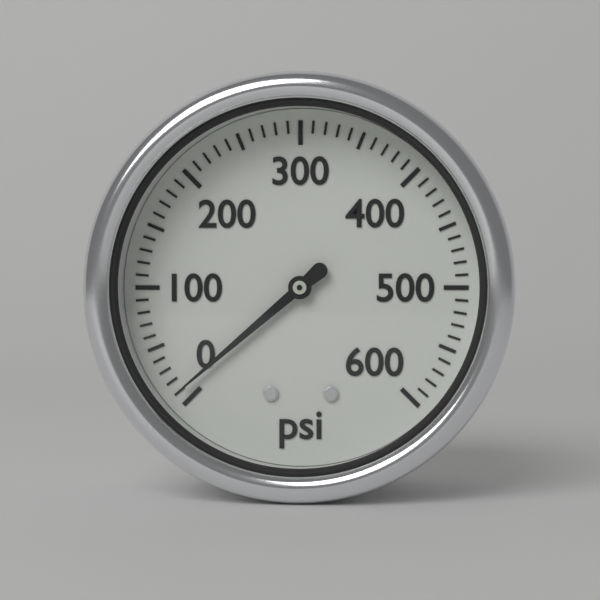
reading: 10 psi
